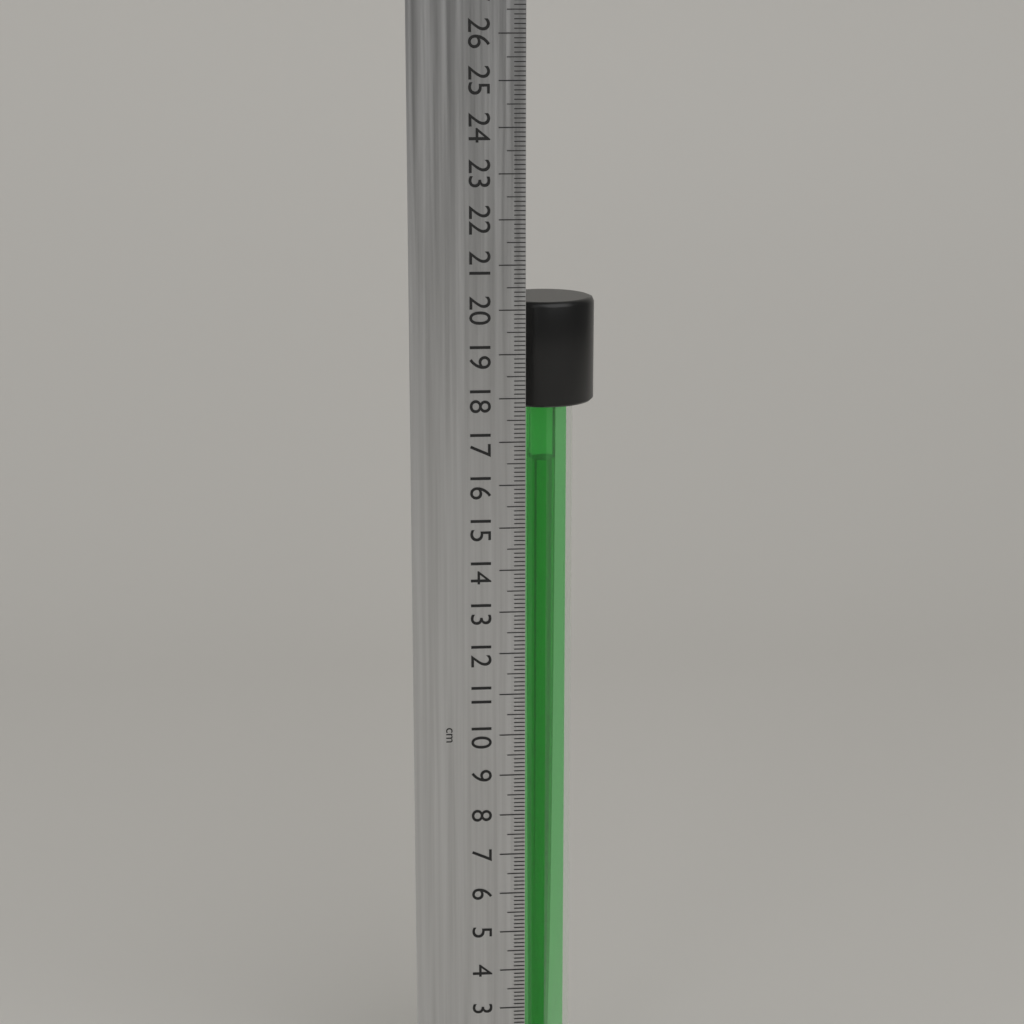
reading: 20.1 cm
